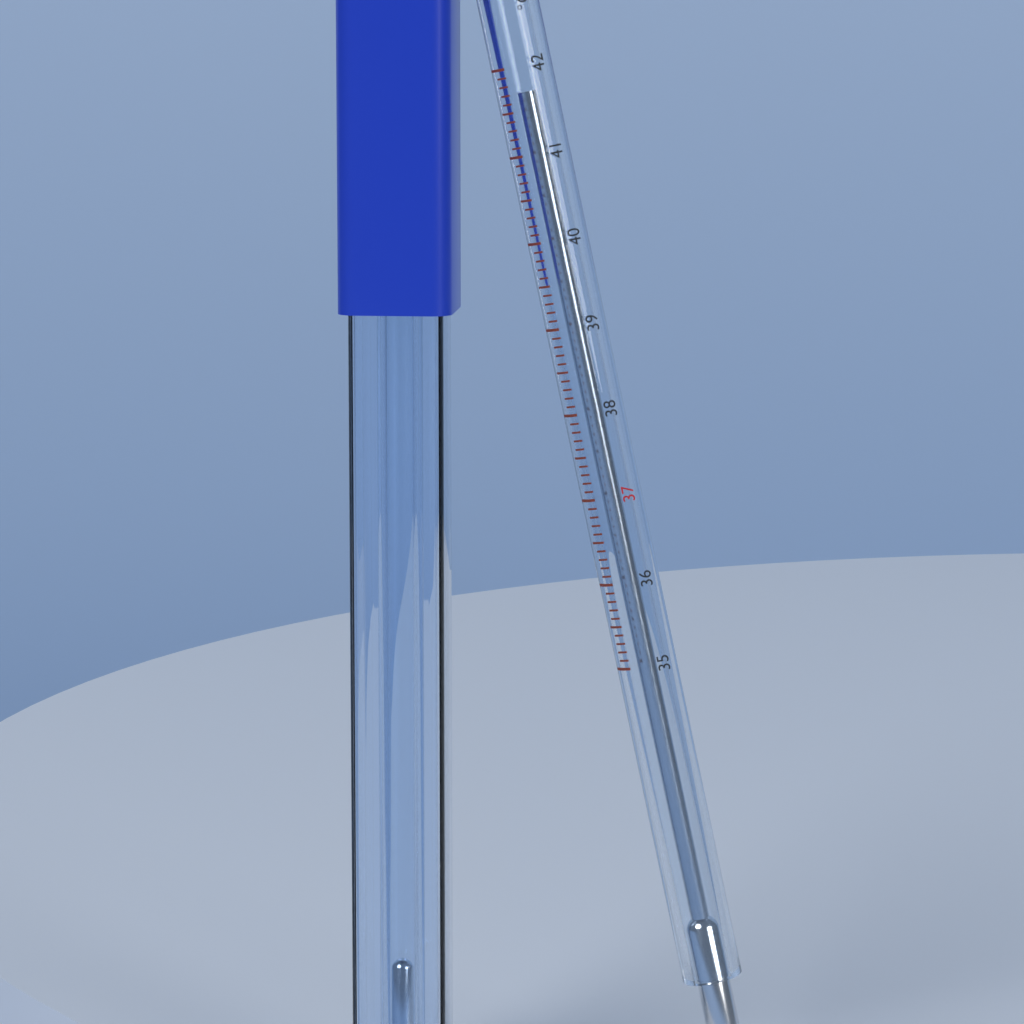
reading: 41.7 °C
